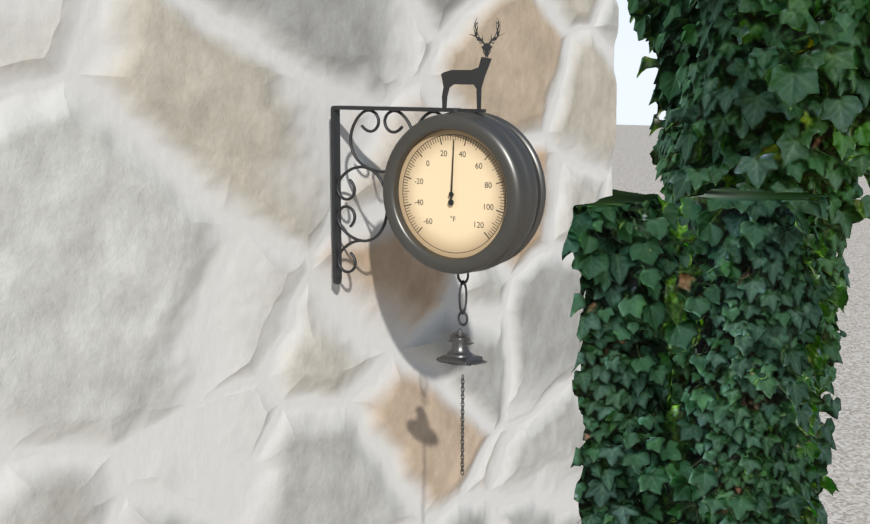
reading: 32 °F
